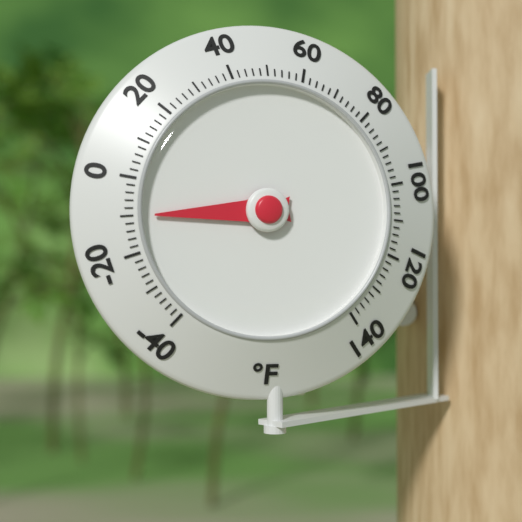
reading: -10 °F
